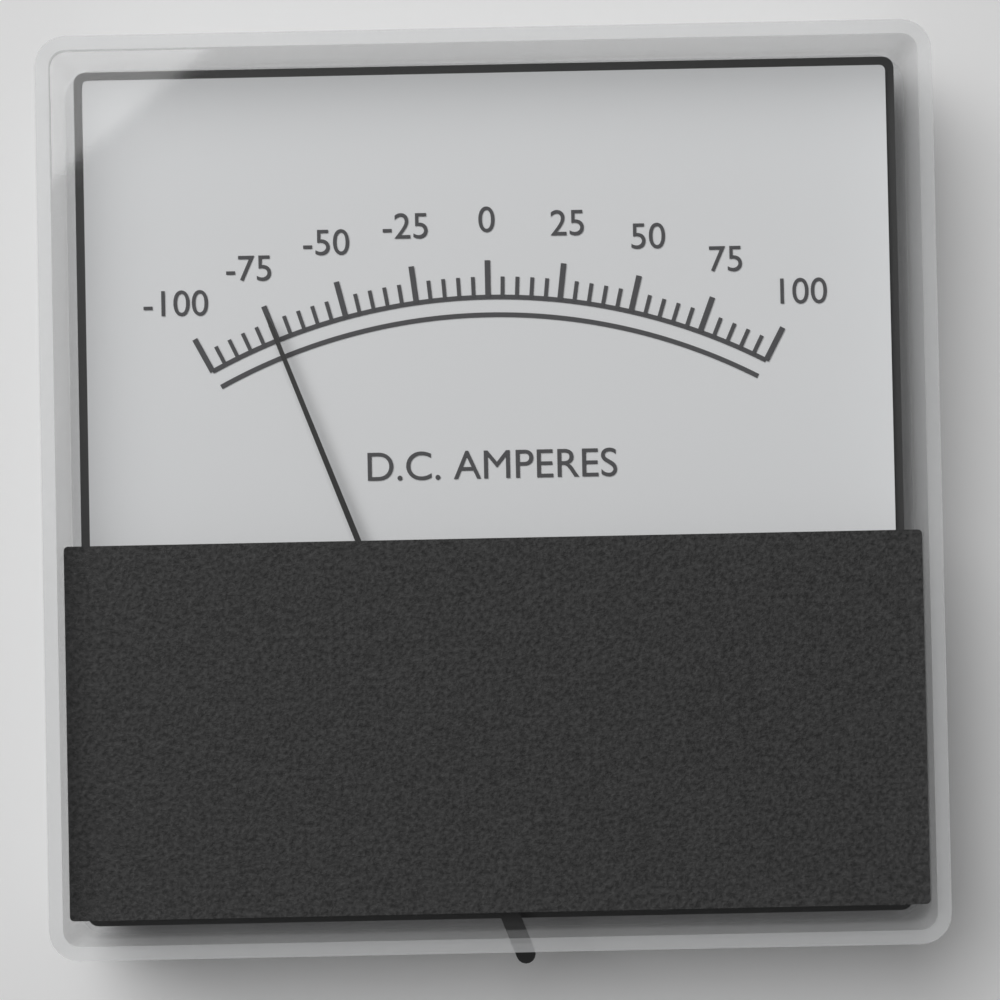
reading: -75 A
